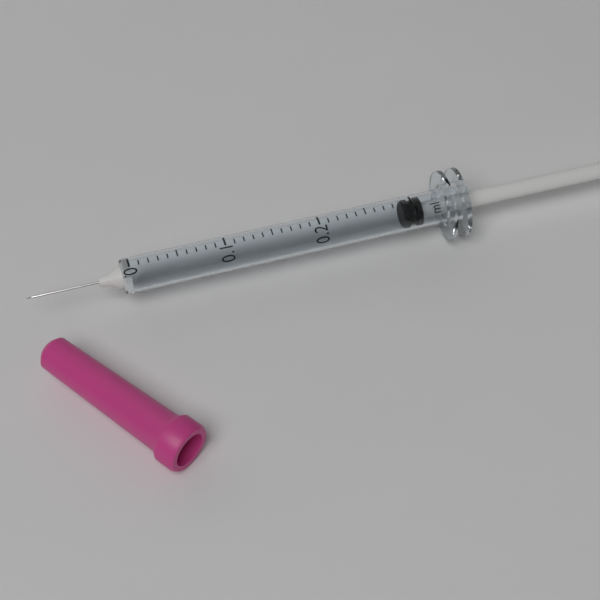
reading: 0.29 ml
